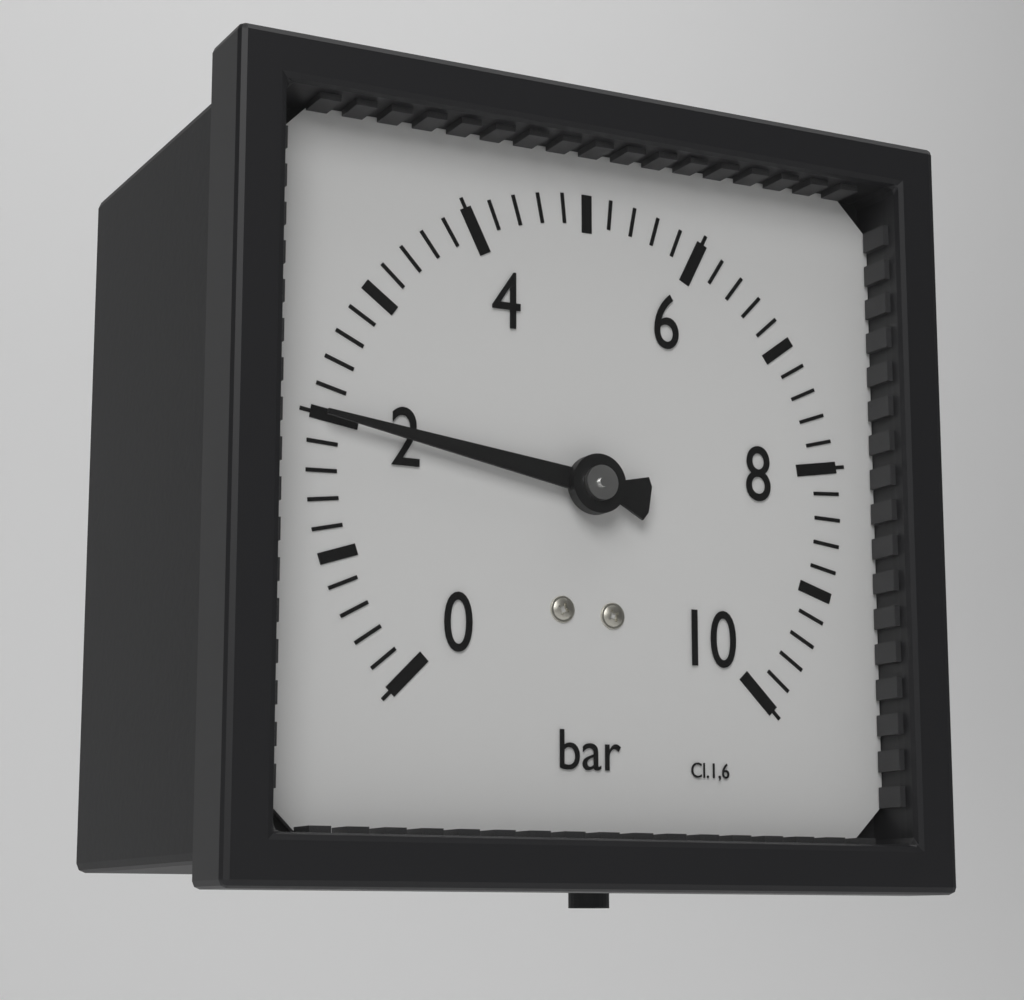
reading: 2.0 bar
